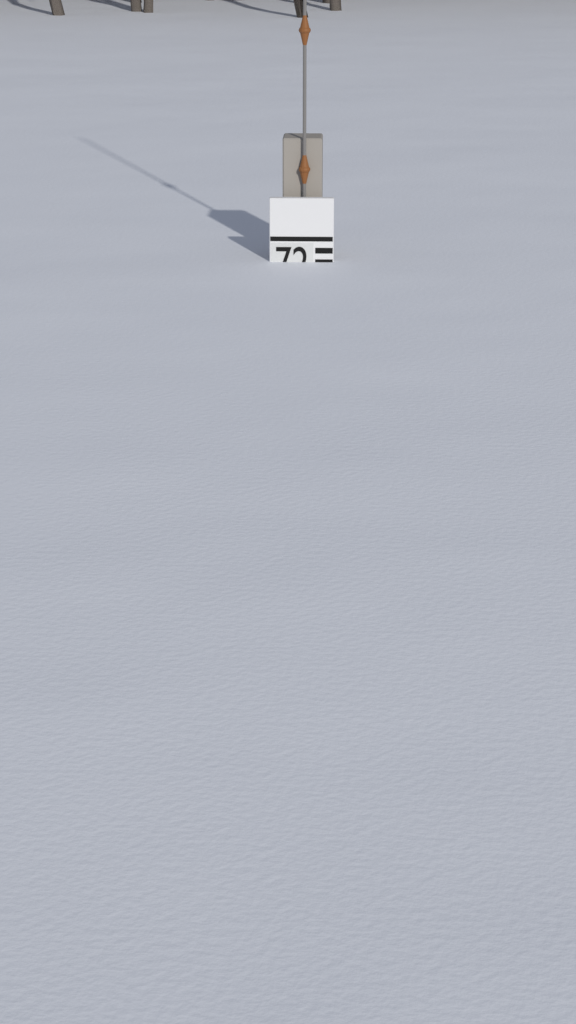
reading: 70 (no unit)
